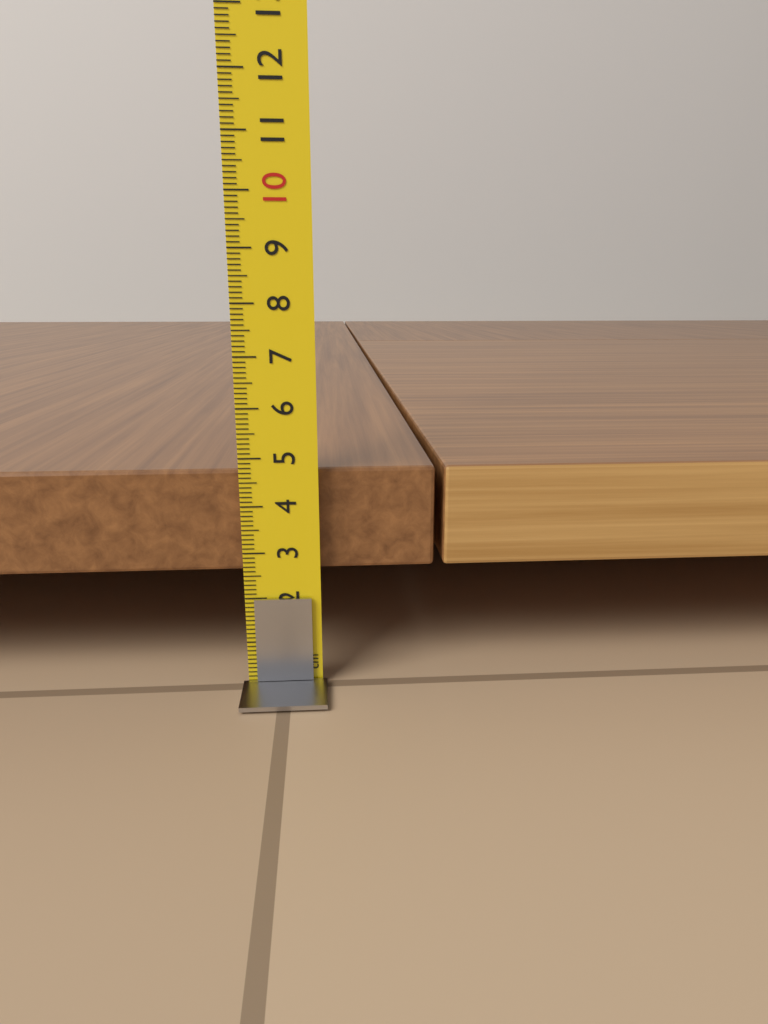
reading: 4.7 cm
